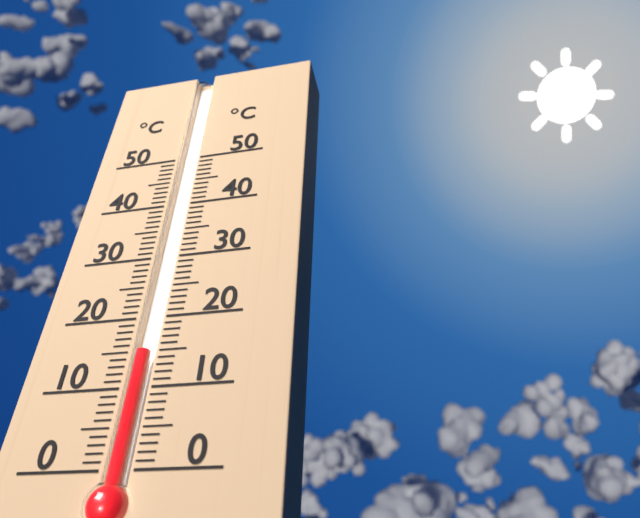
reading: 15 °C
